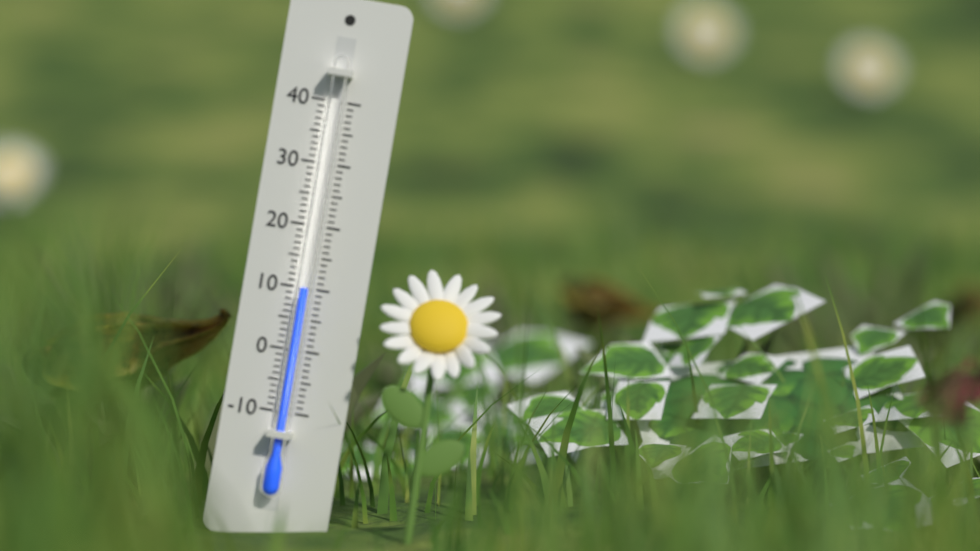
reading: 10 (no unit)
